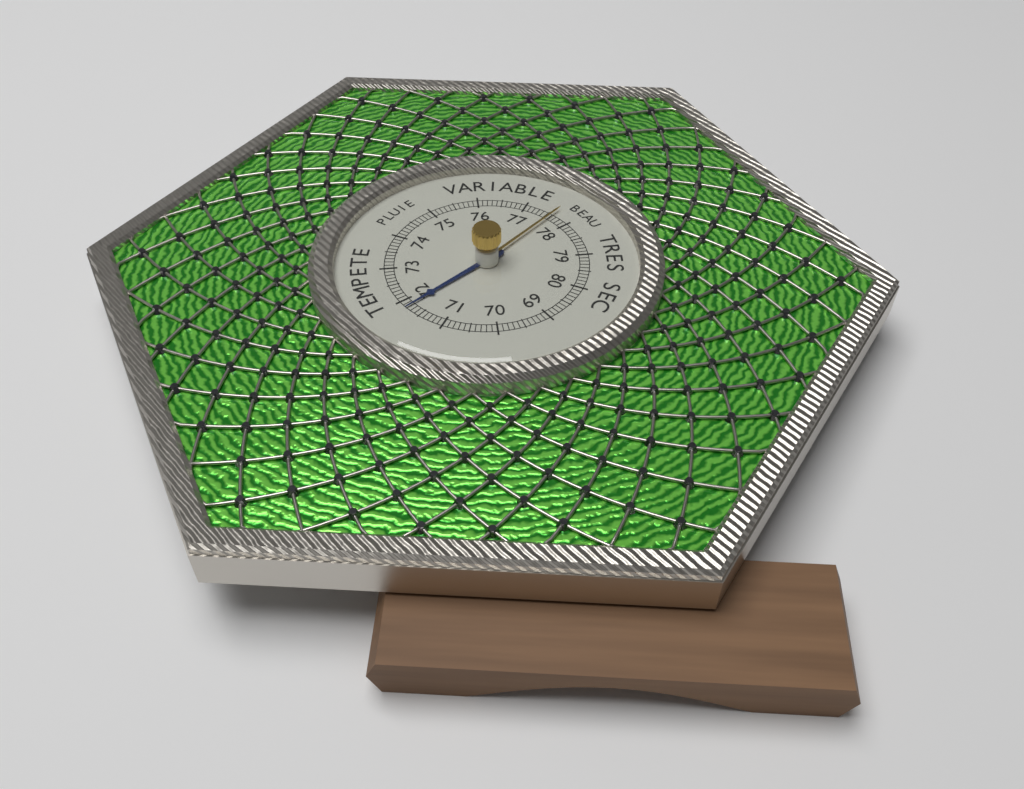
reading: 71.8 (no unit)
